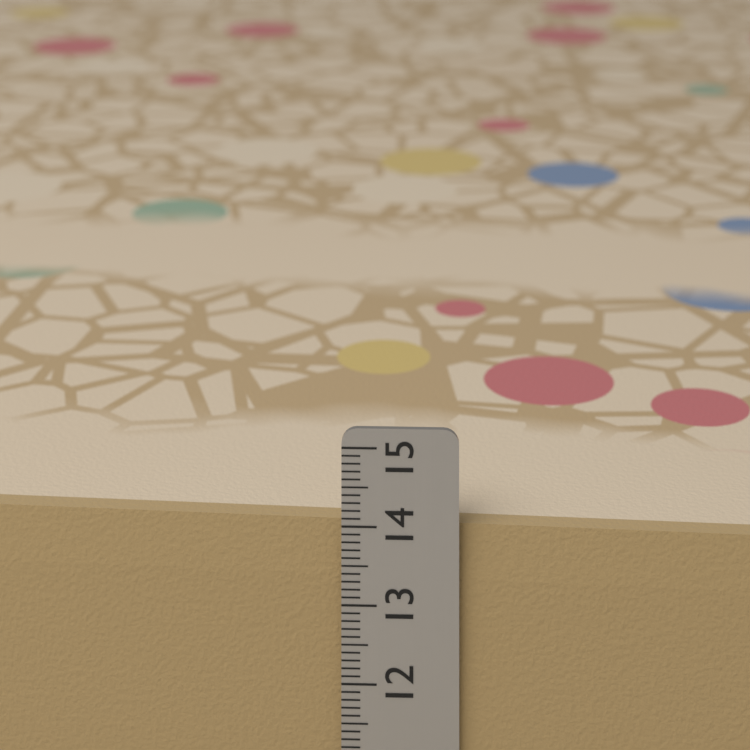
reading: 14.0 cm
